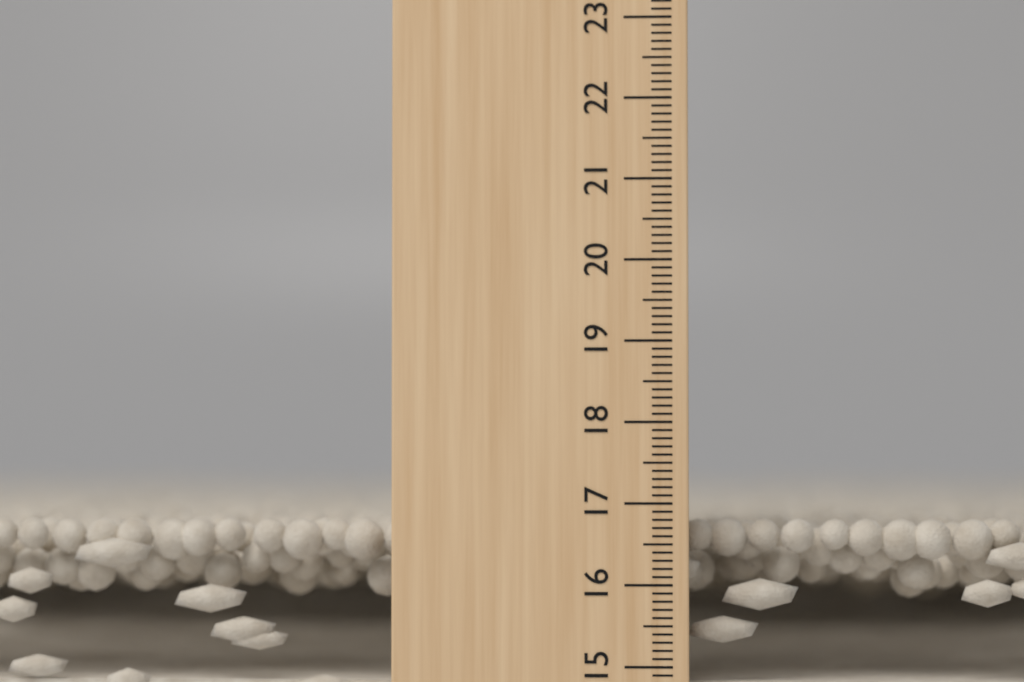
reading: 16.8 cm
